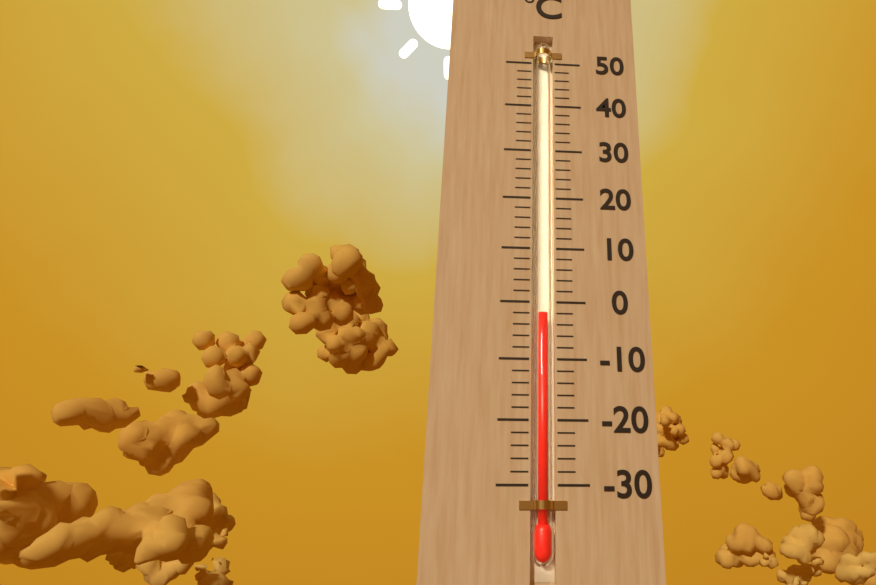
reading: -2 °C
